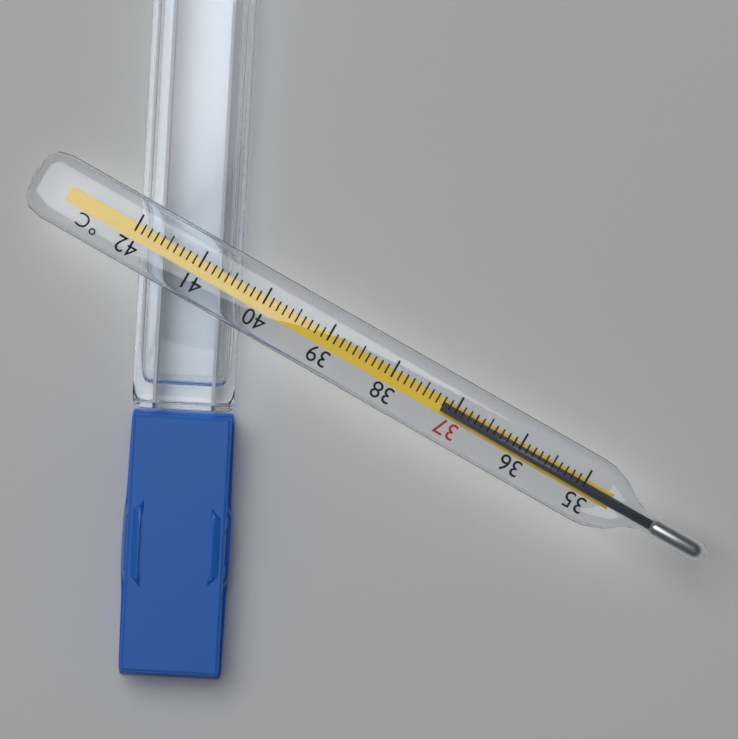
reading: 37.2 °C
